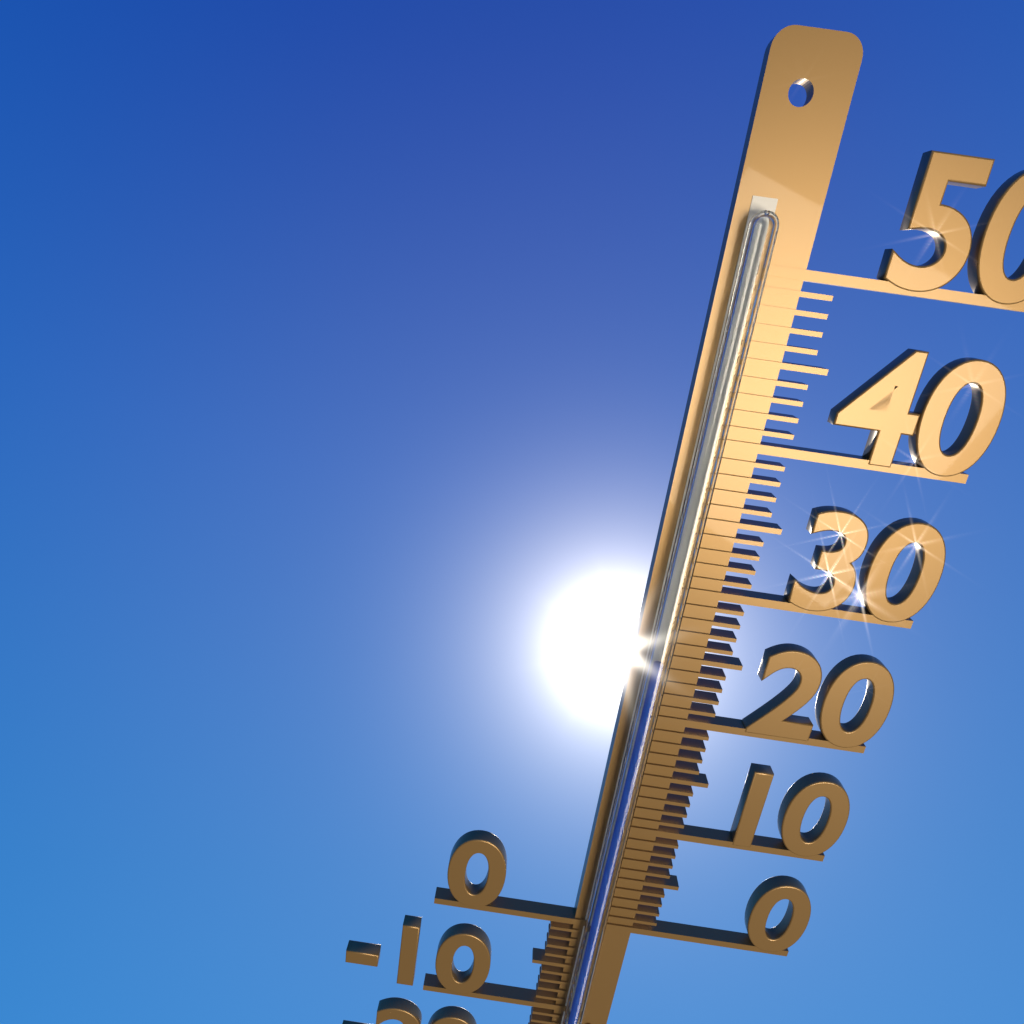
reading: 25 °C
